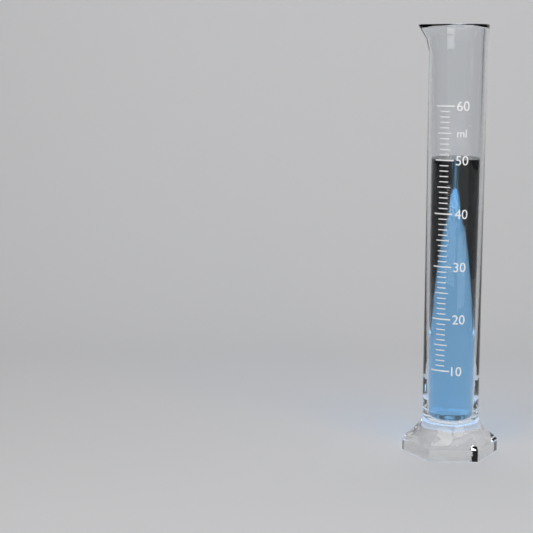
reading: 50 ml
